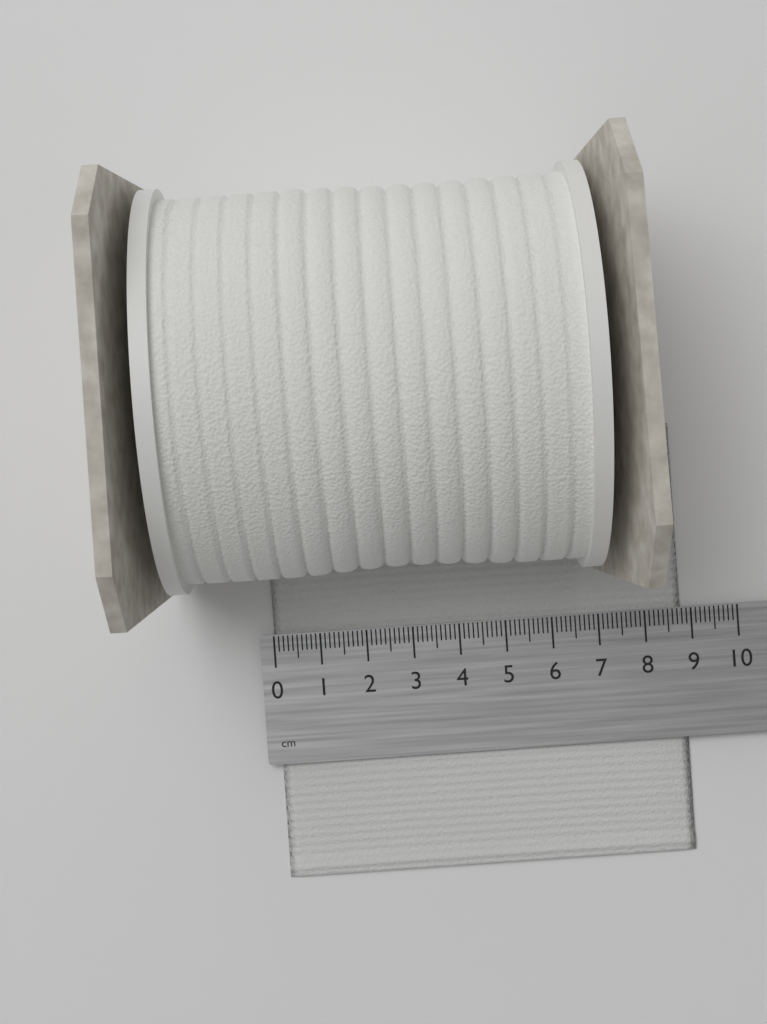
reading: 8.8 cm
